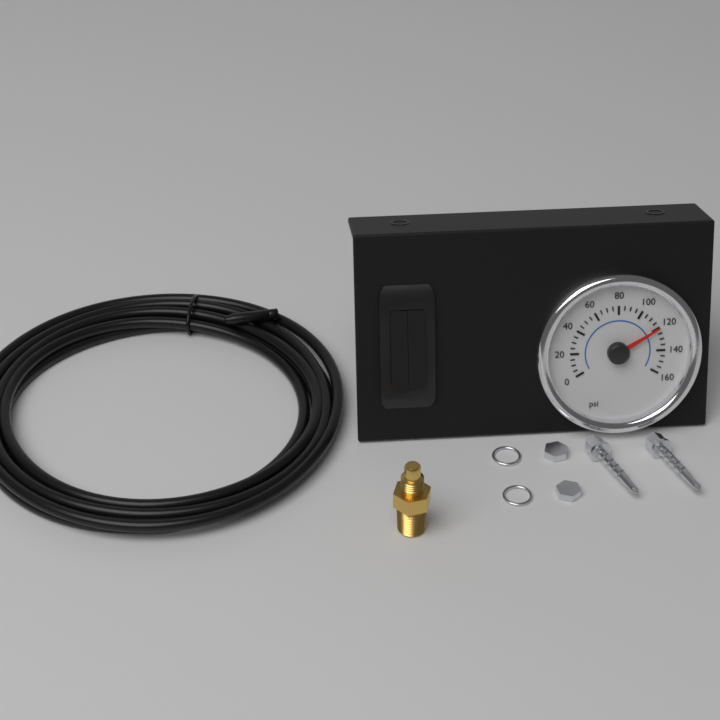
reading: 120 psi
